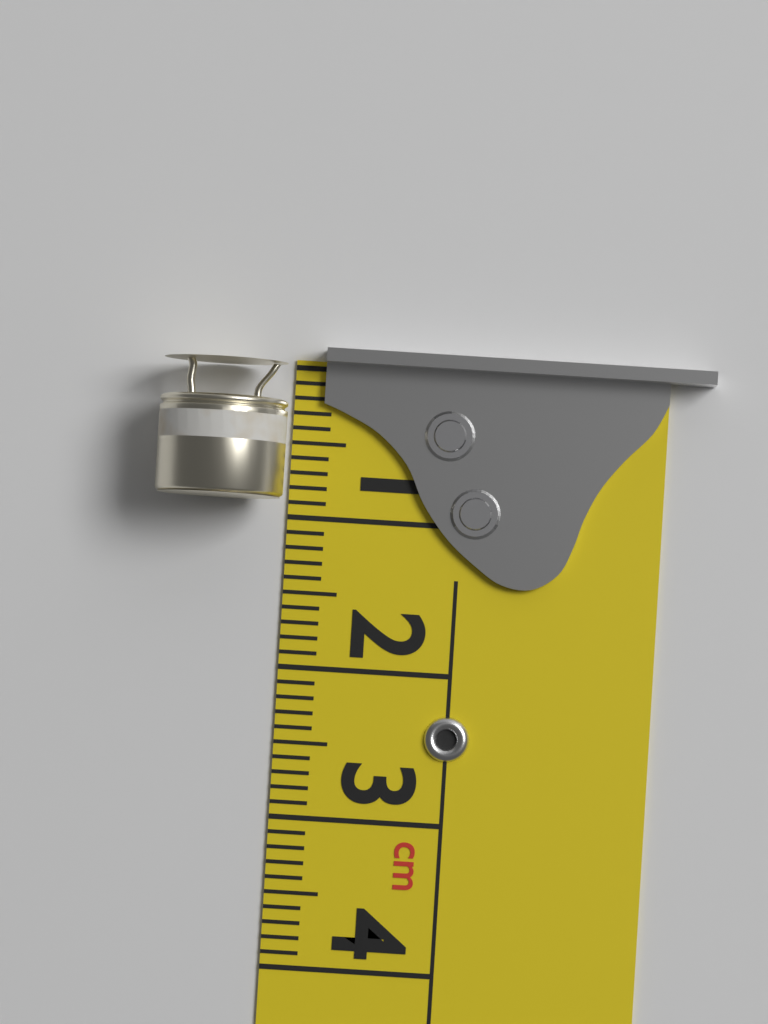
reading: 0.9 cm
